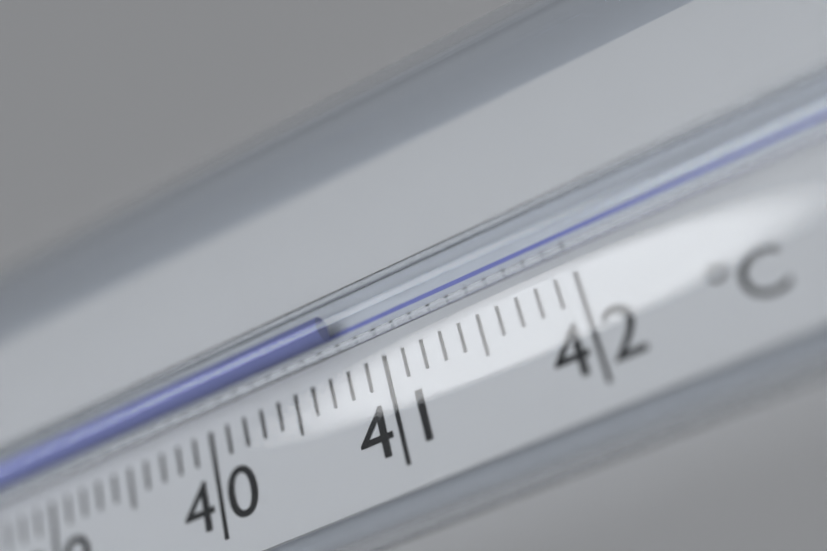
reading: 40.8 °C
